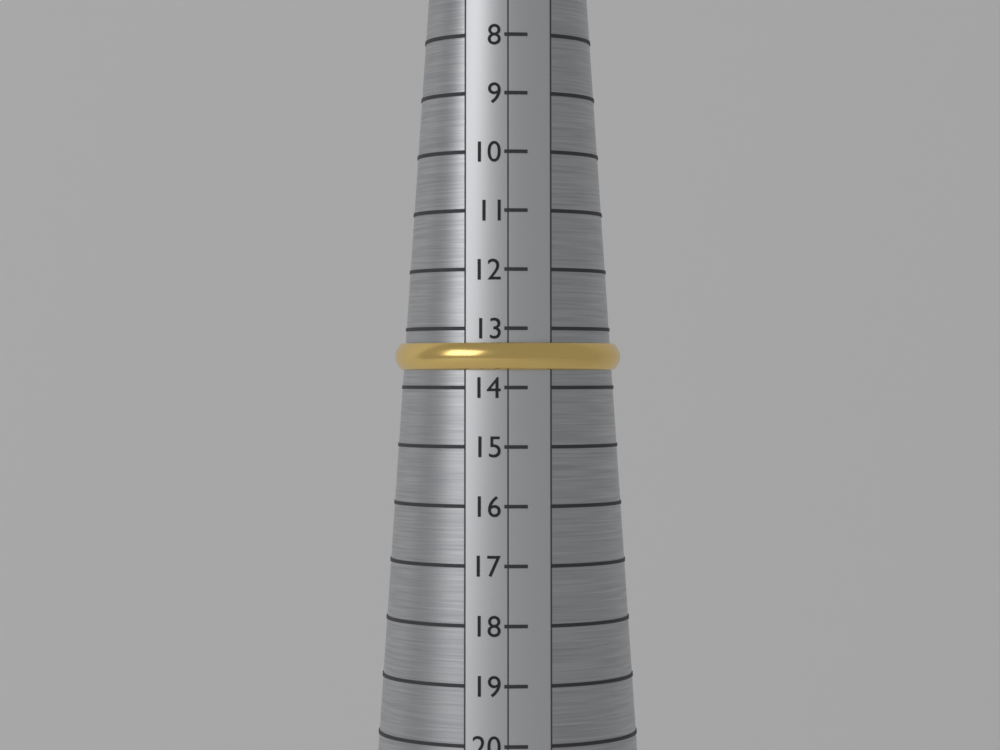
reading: 13.7 (no unit)
